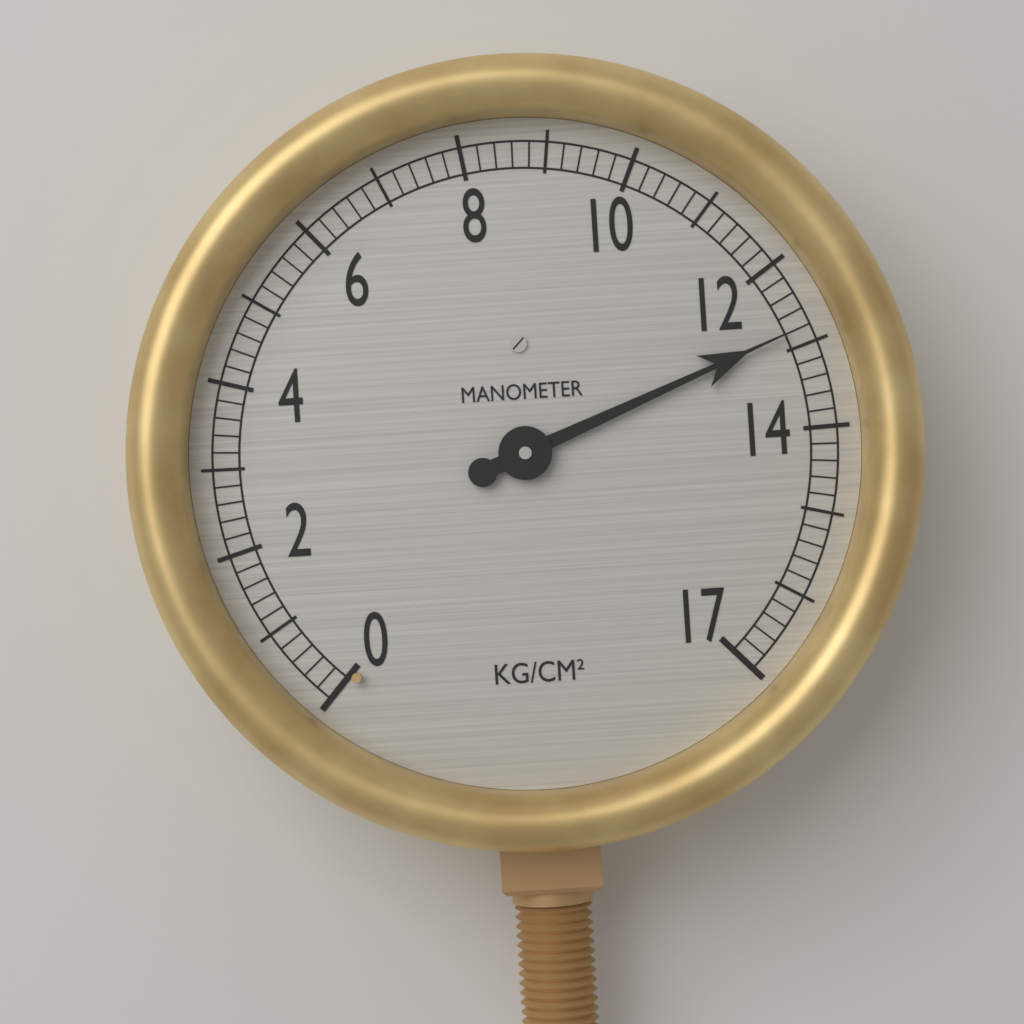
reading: 12.8 kg/cm²
